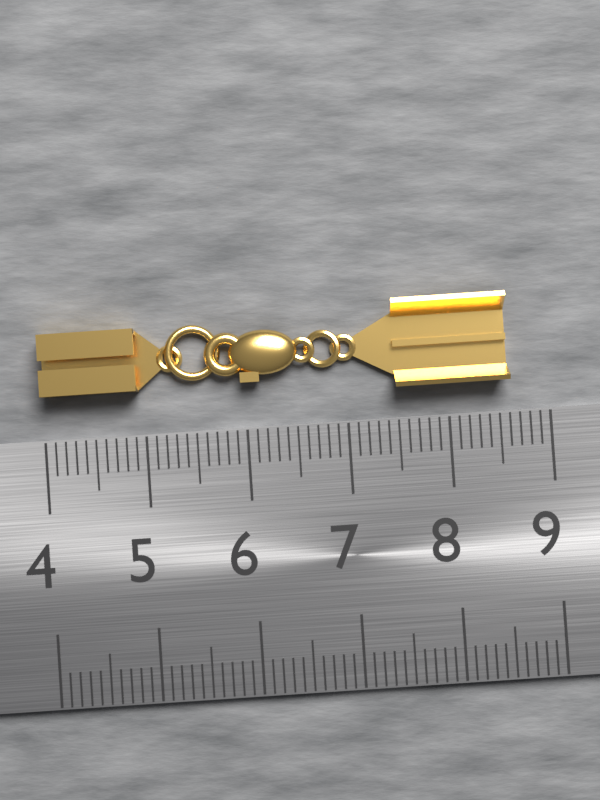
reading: 8.6 (no unit)
